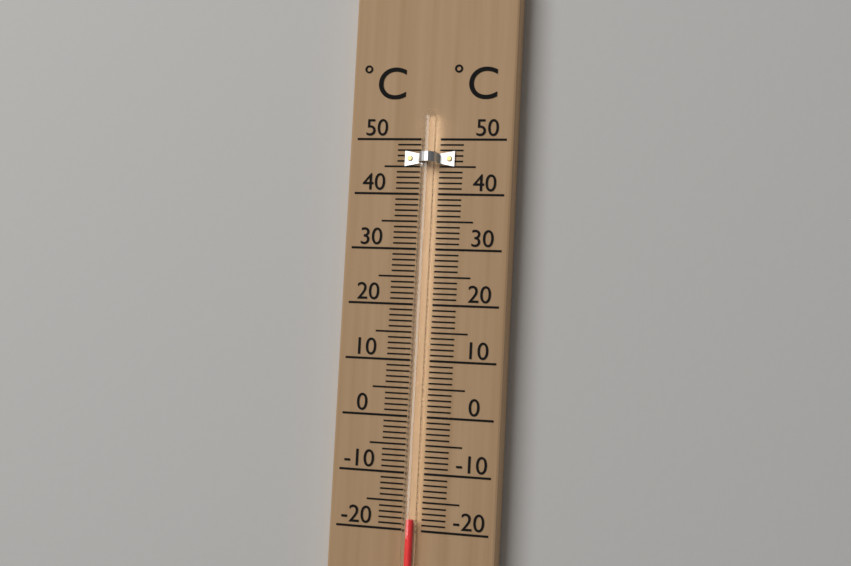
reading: -18 °C
